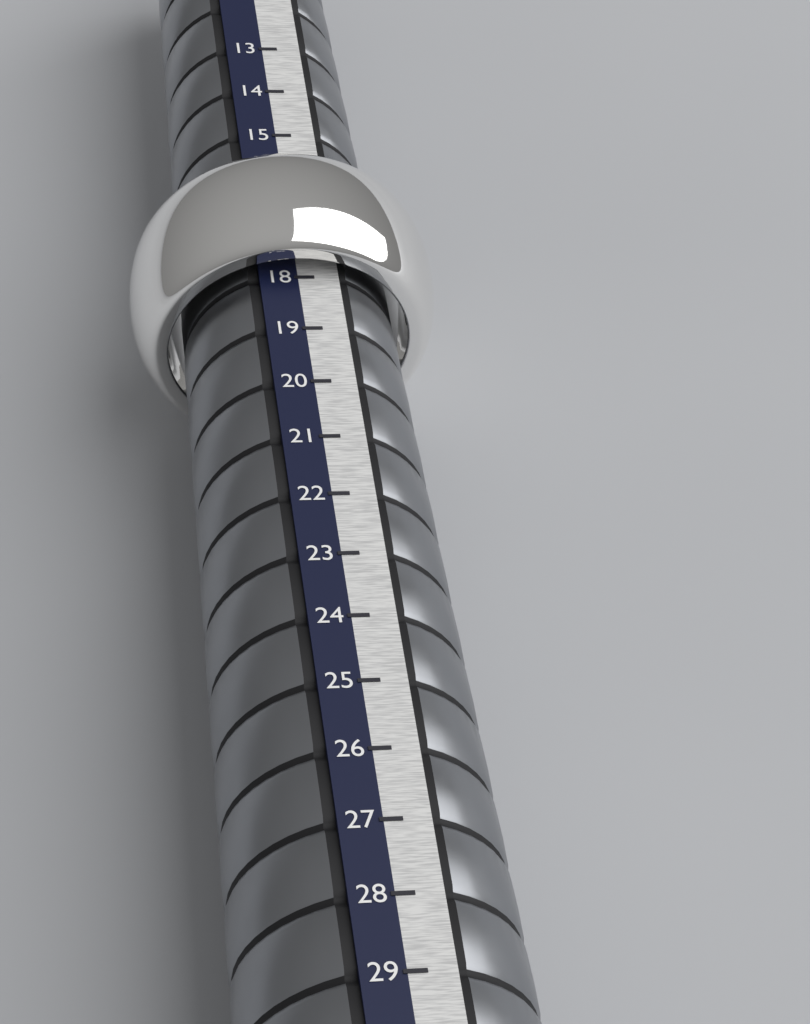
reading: 18 (no unit)
